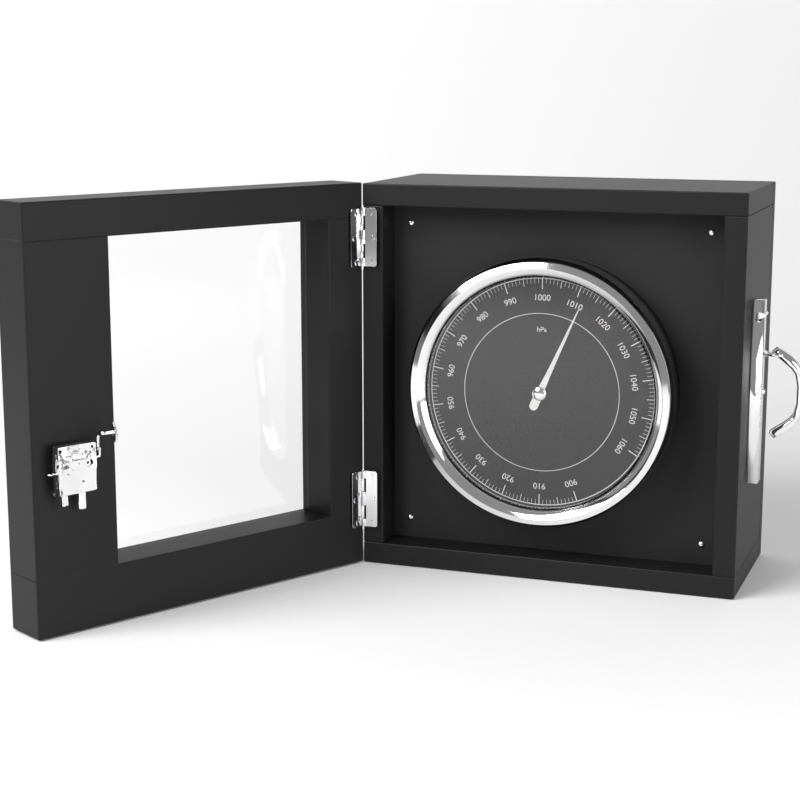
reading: 1012 hPa
